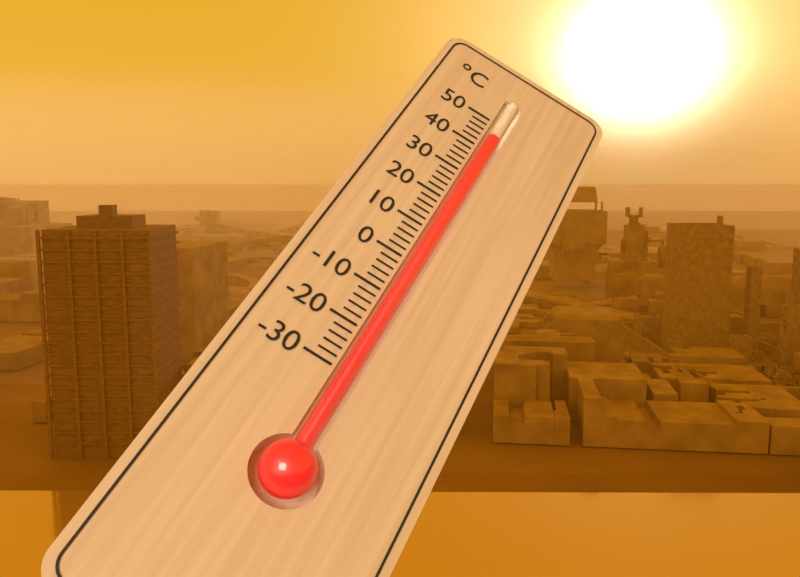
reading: 44 °C
